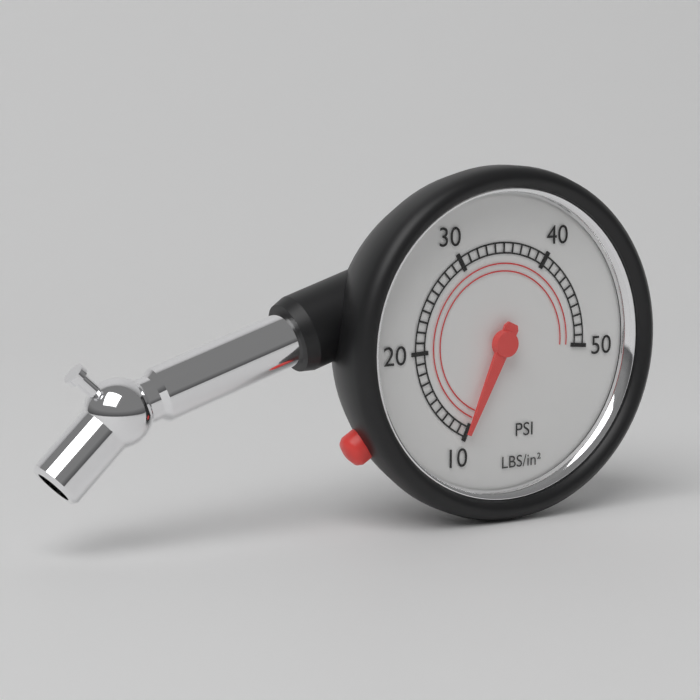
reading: 10 psi
